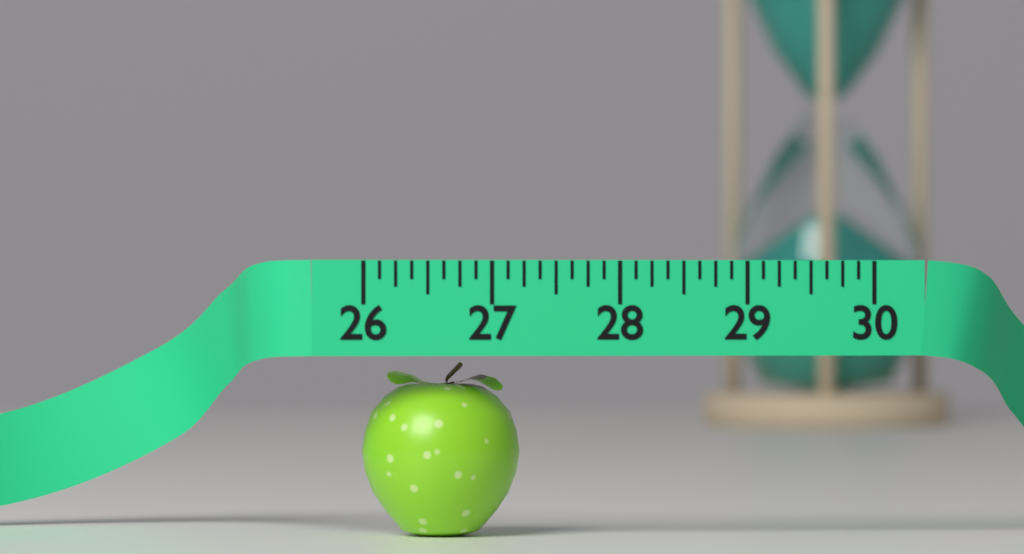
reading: 27.250 (no unit)
